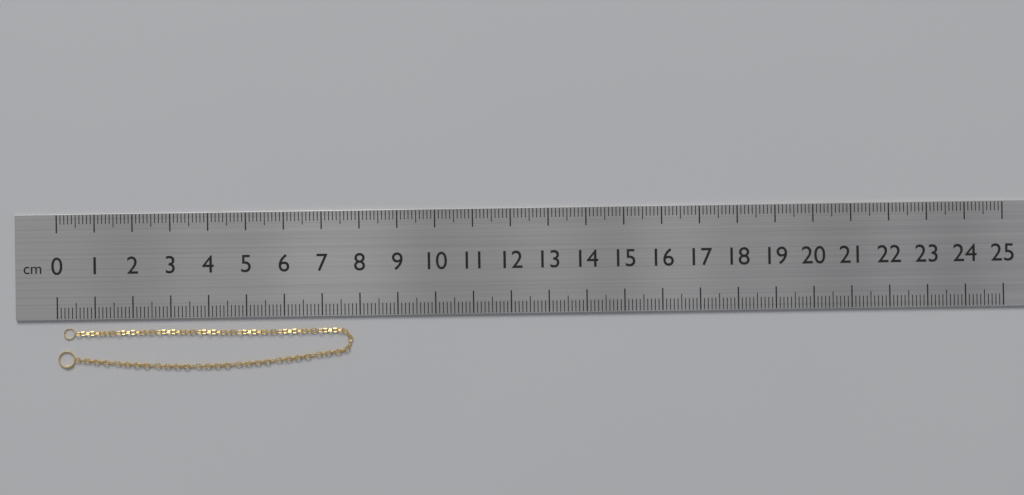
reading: 7.8 cm
